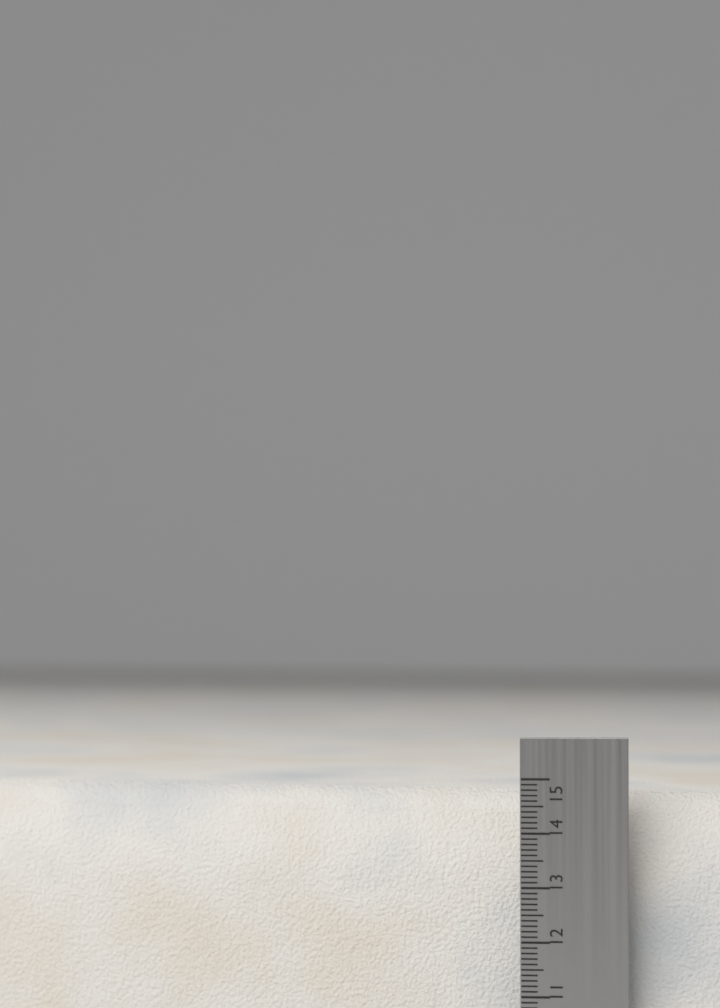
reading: 14.7 cm
